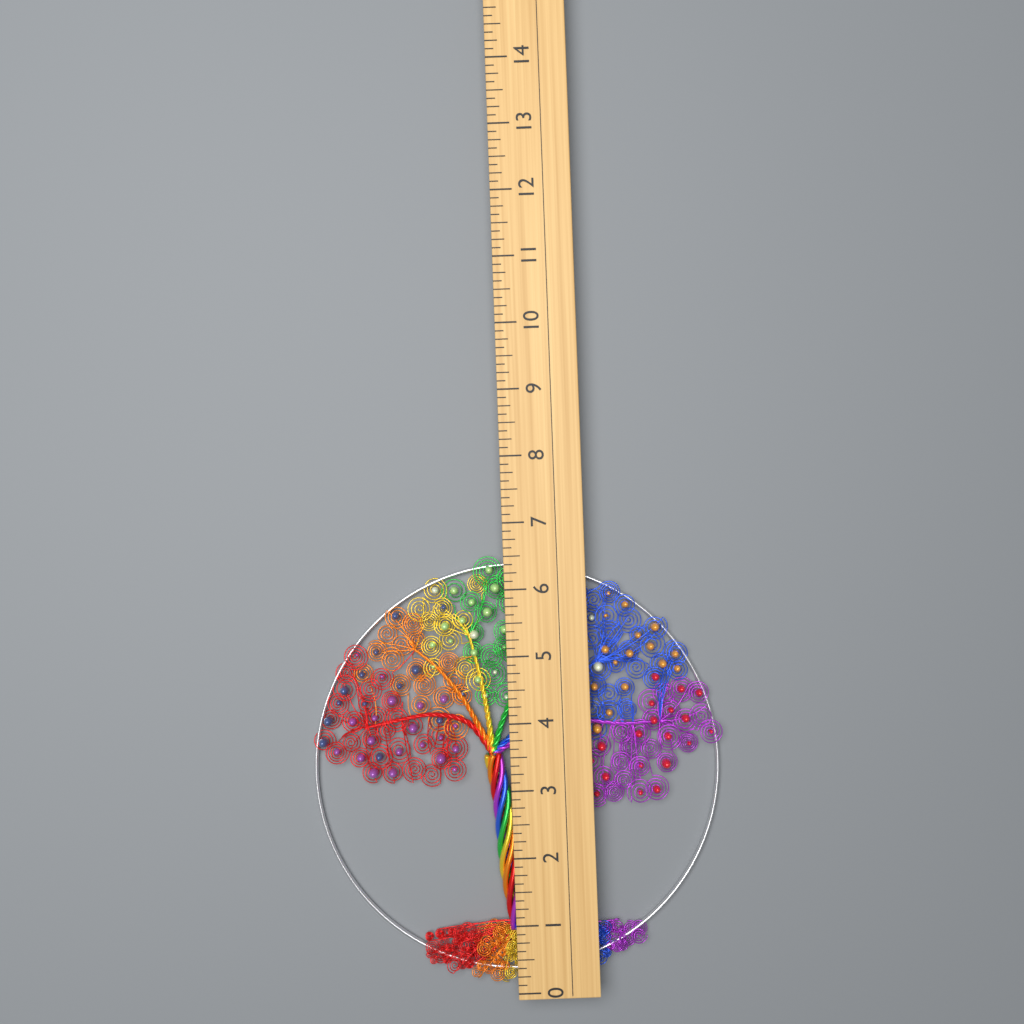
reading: 6.500 (no unit)
